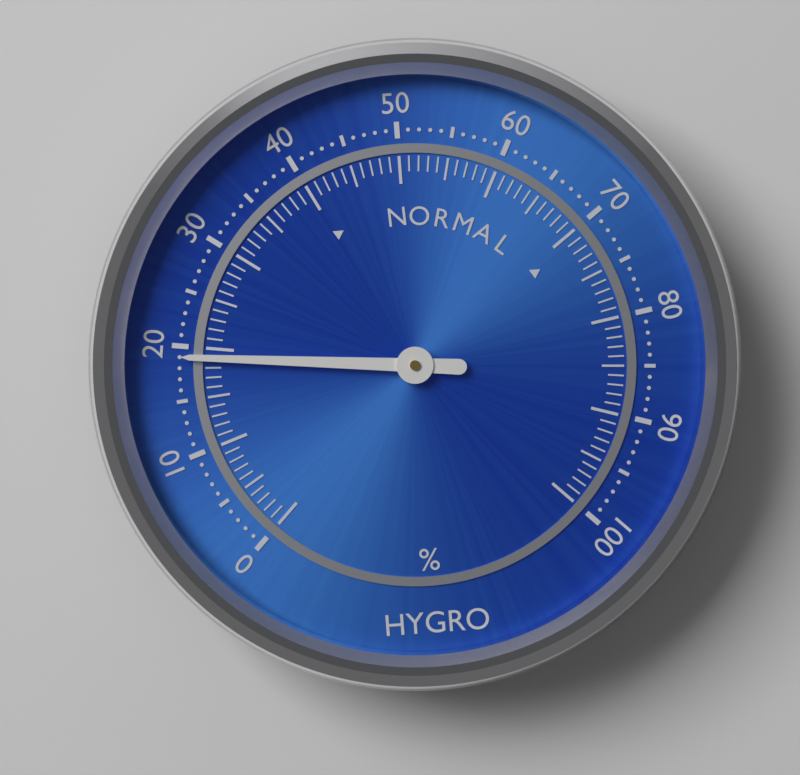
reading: 19 %
